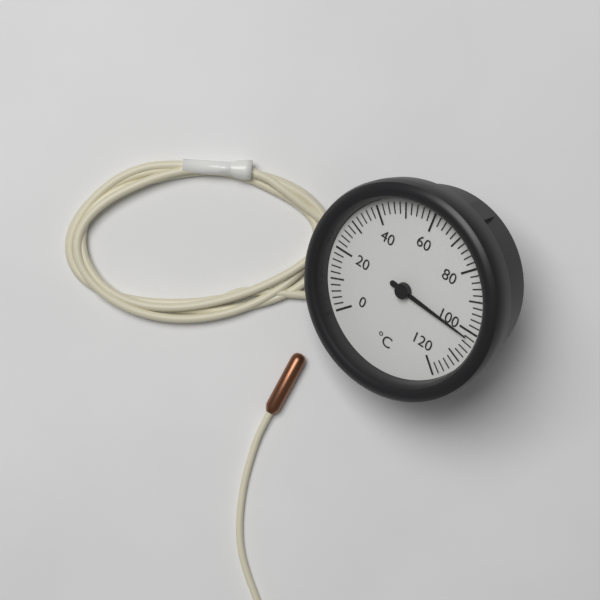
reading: 102 °C
